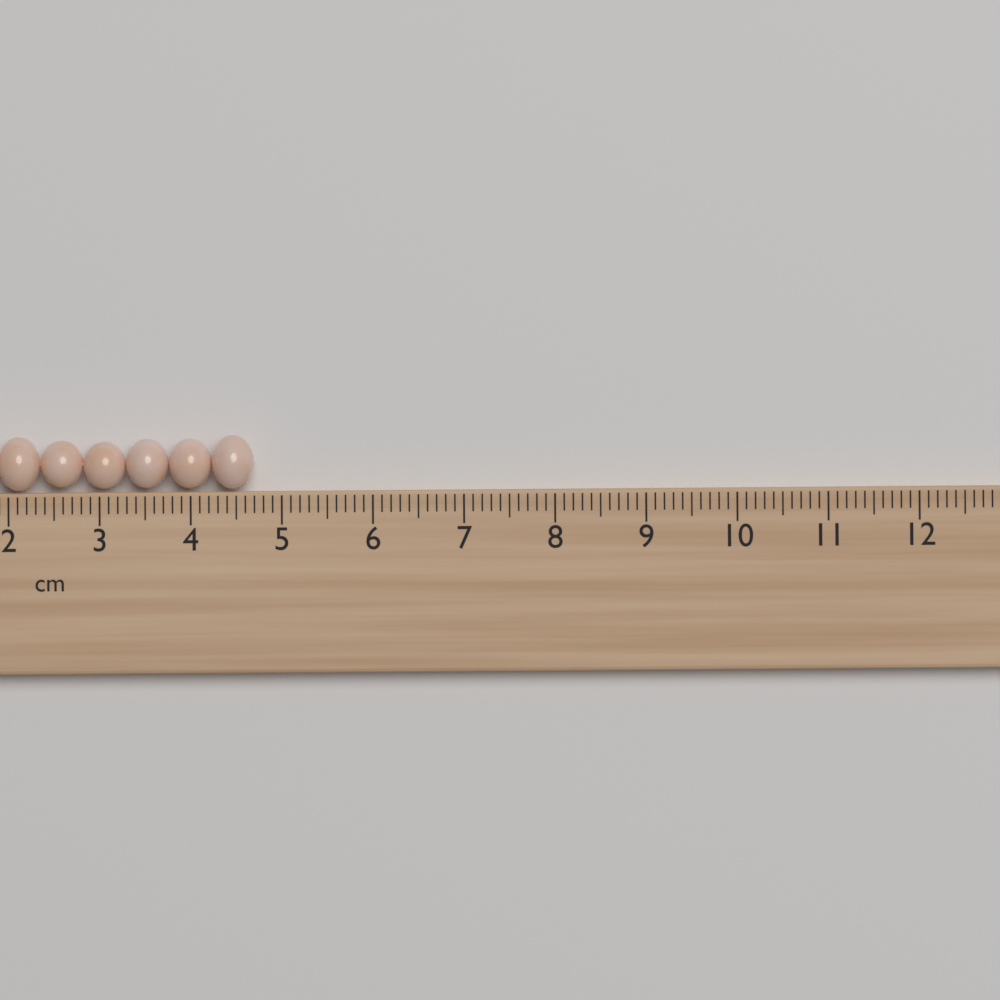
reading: 4.7 cm
